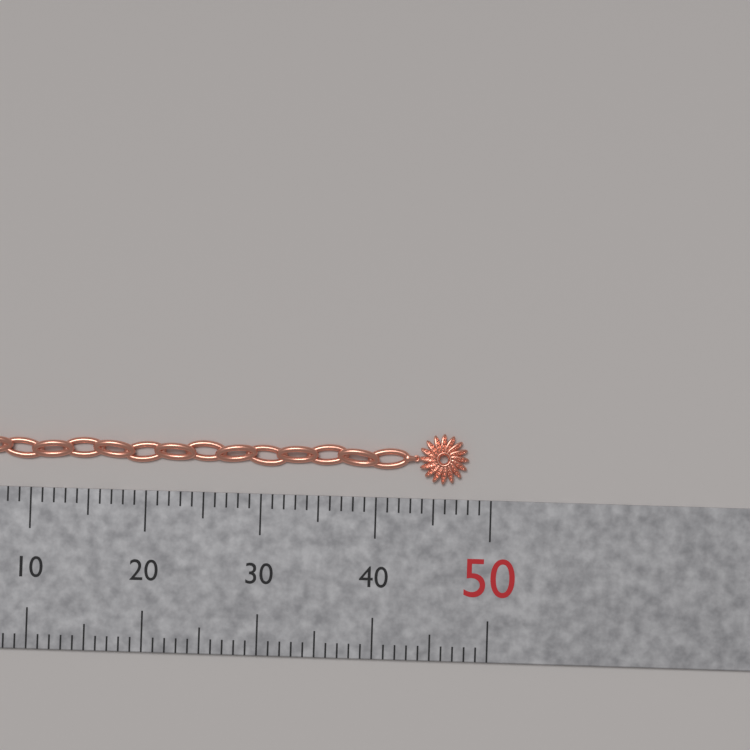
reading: 48 mm
